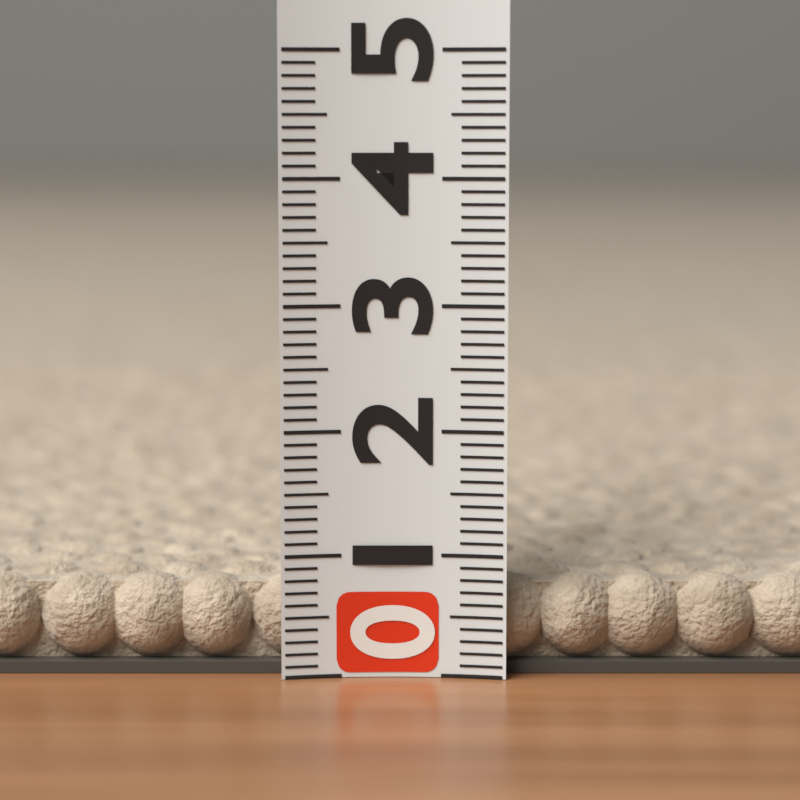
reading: 0.8 (no unit)
